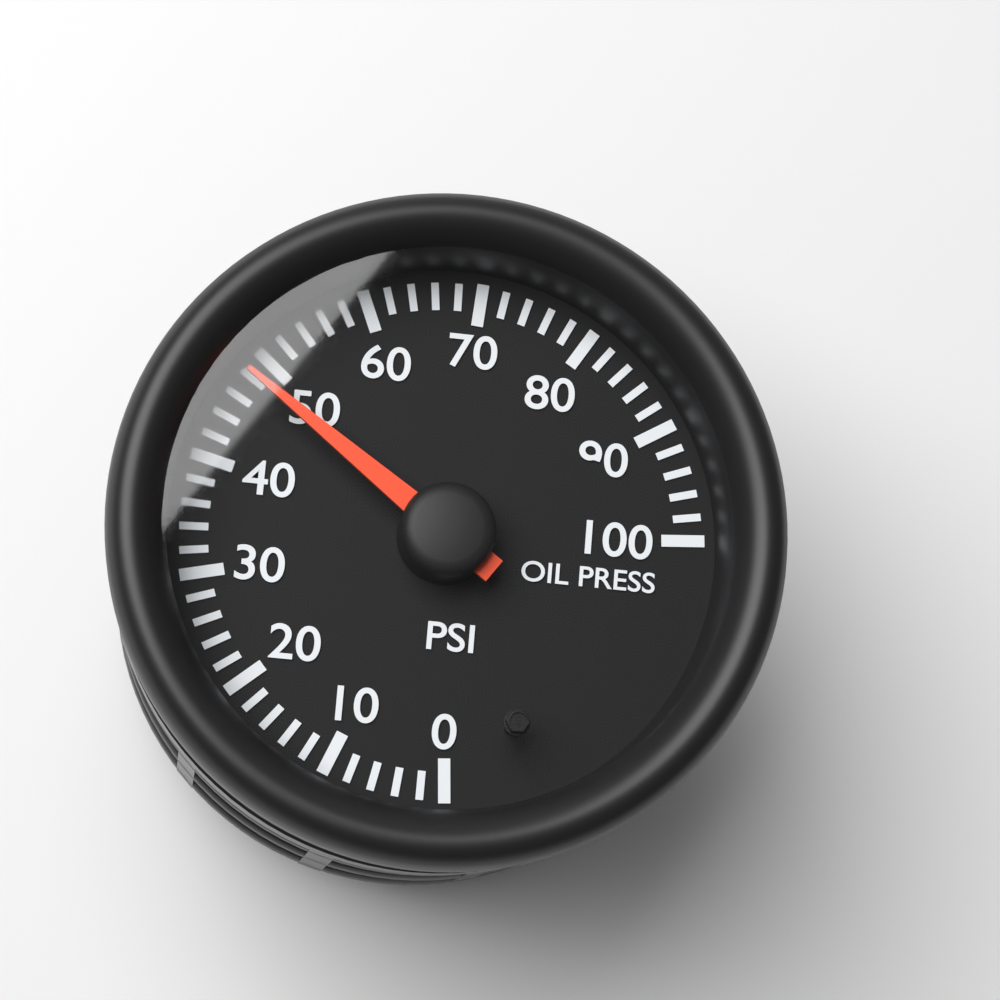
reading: 48 psi
